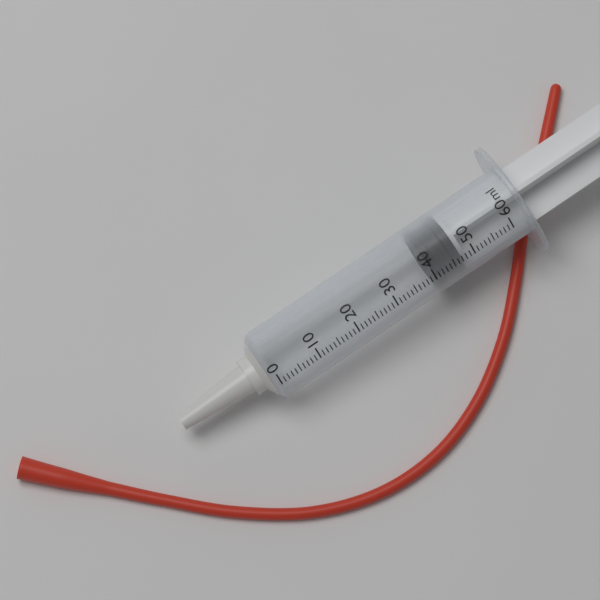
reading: 40 ml
